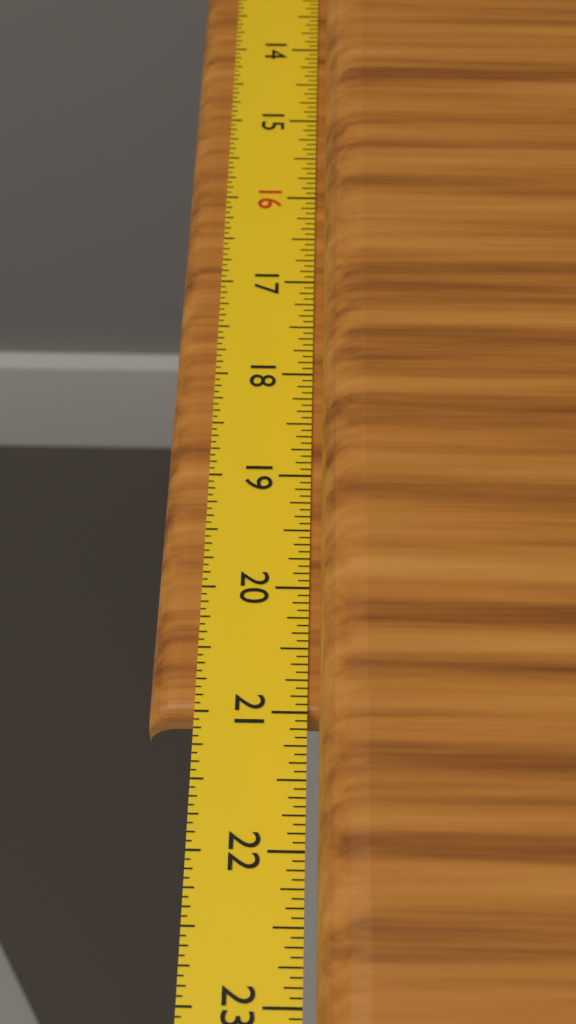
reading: 21.0000 in
